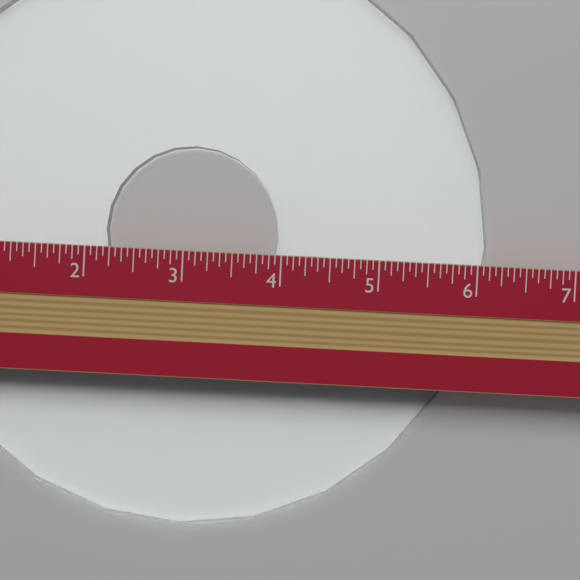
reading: 6.1250 in
